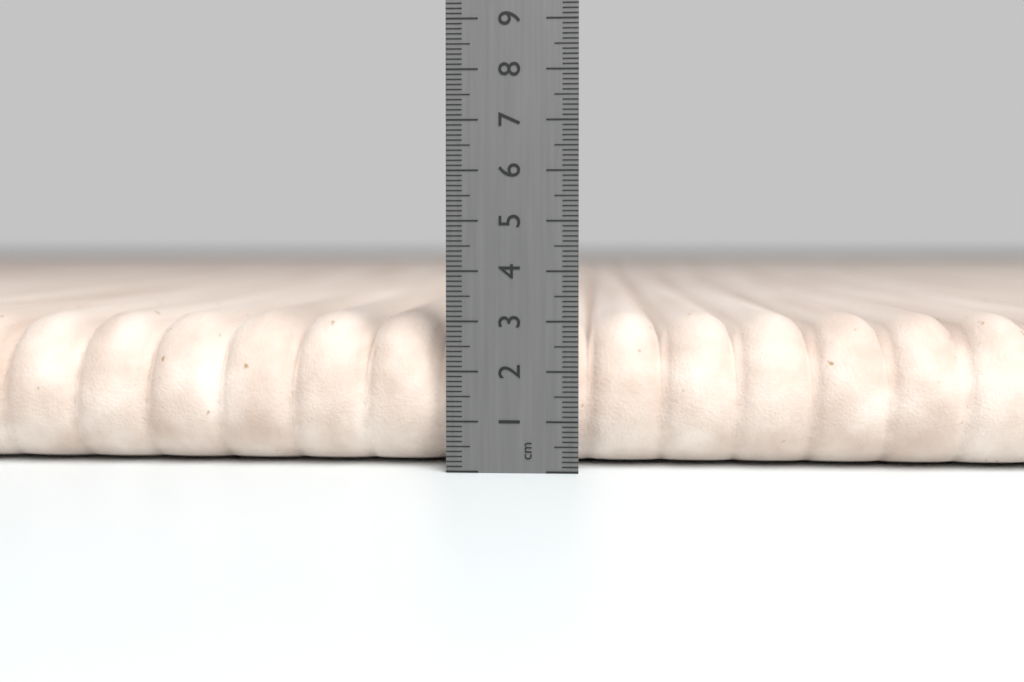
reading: 3.1 cm
